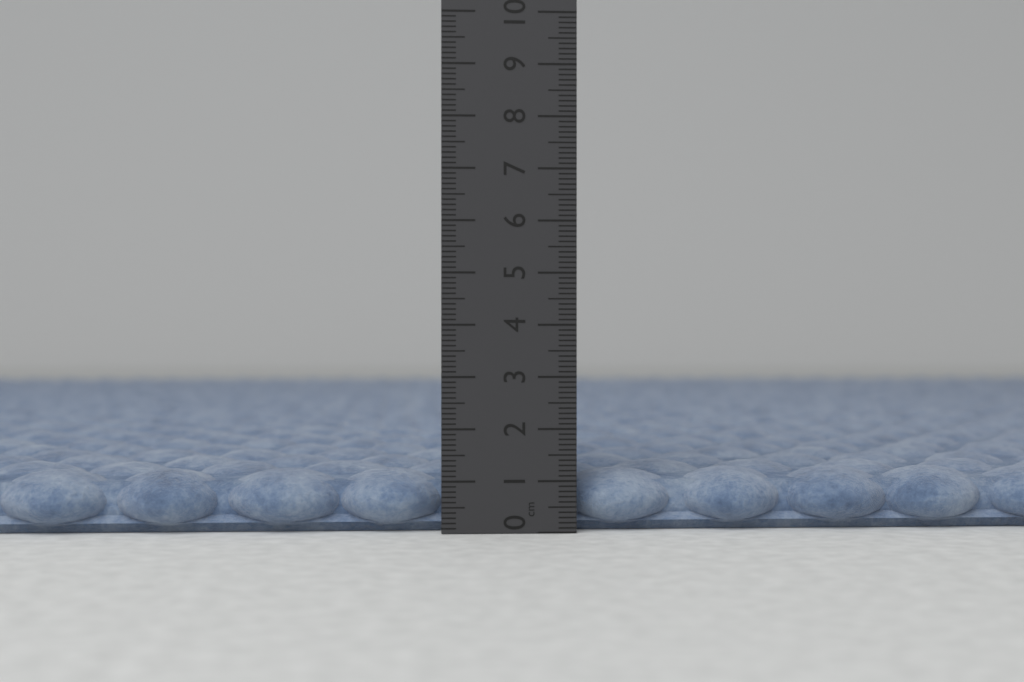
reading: 1.2 cm
